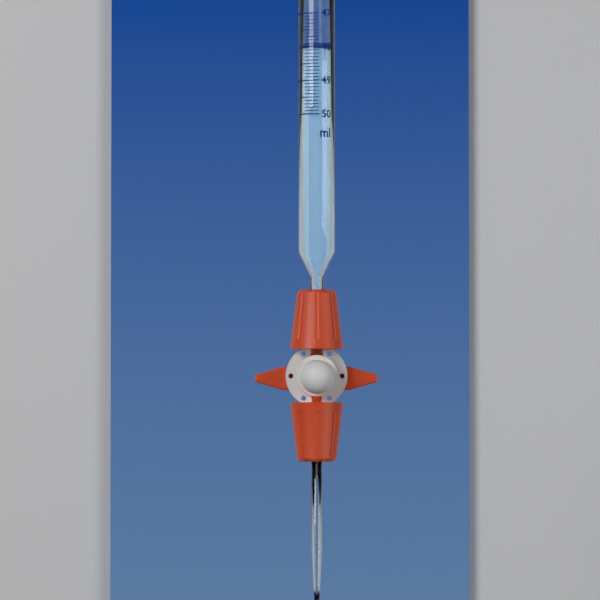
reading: 48.0 ml
